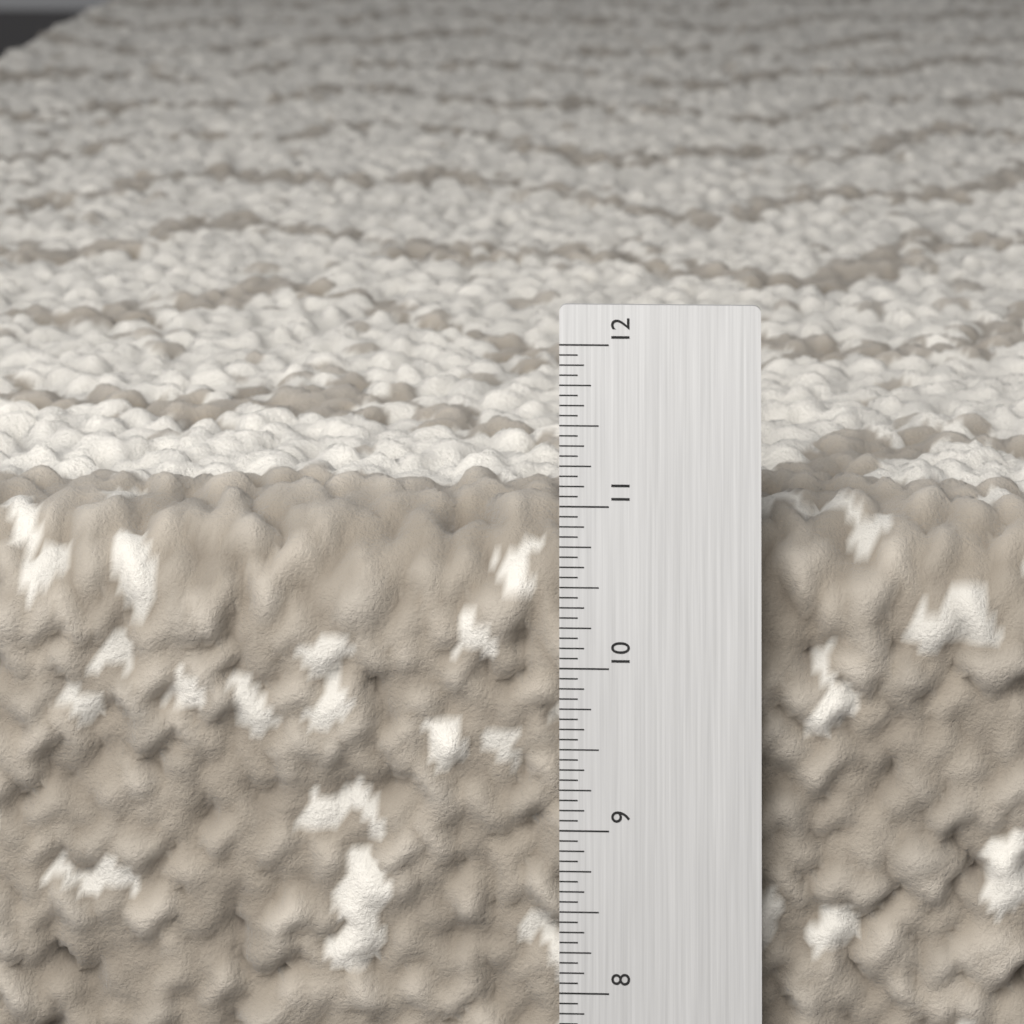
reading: 10.9375 in
